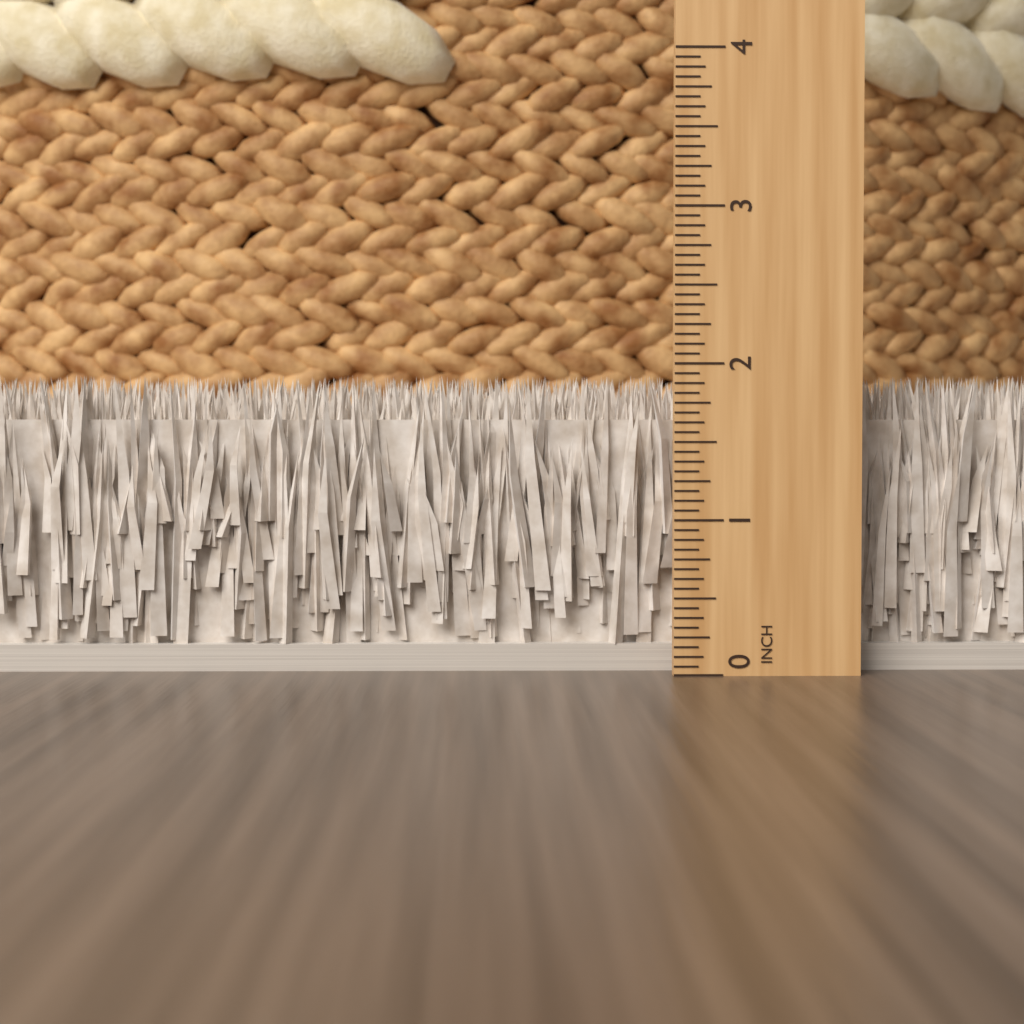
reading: 1.9375 in
